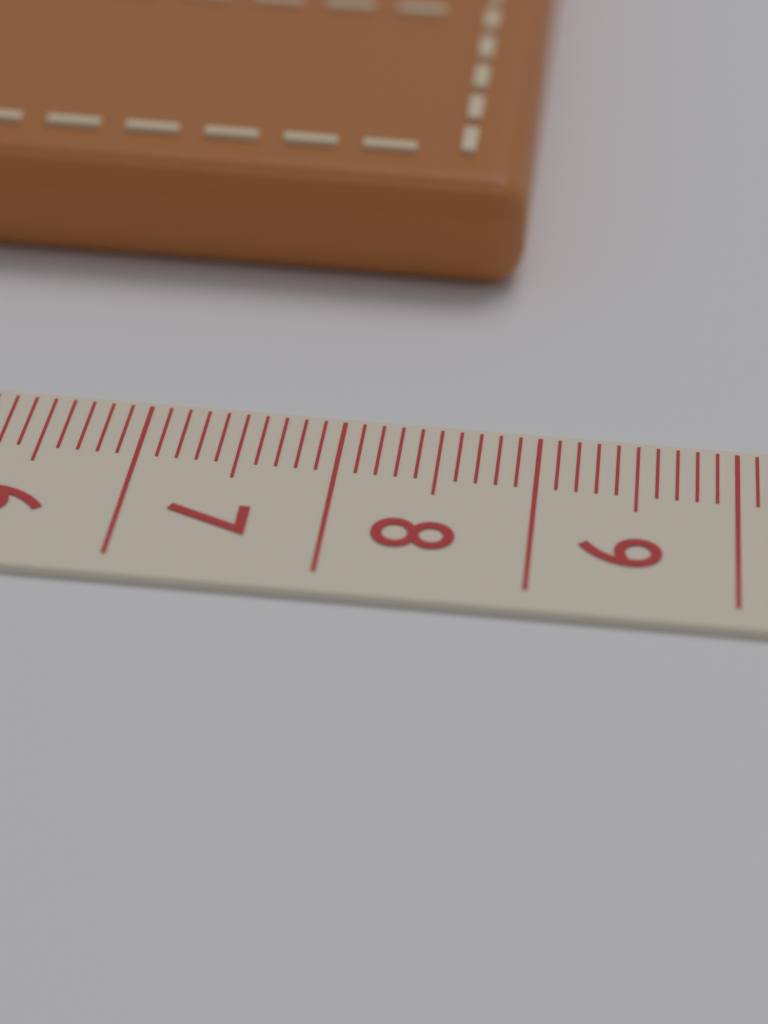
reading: 8.8 cm
